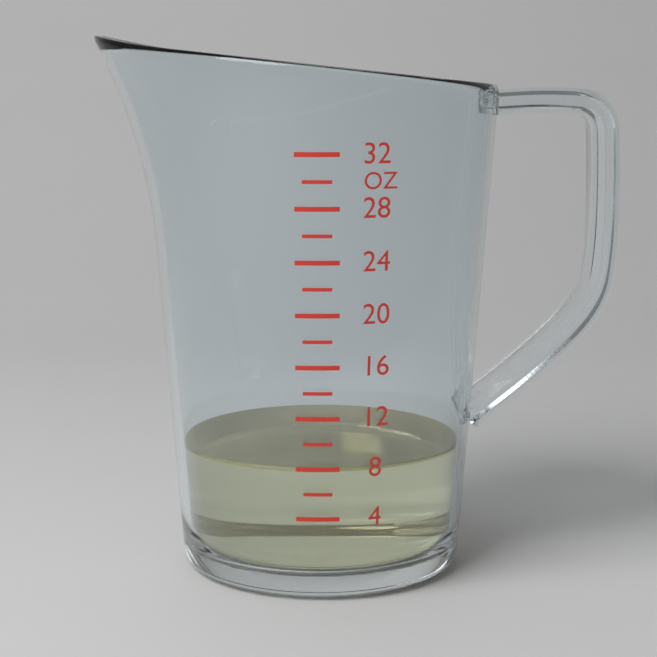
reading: 8 oz
